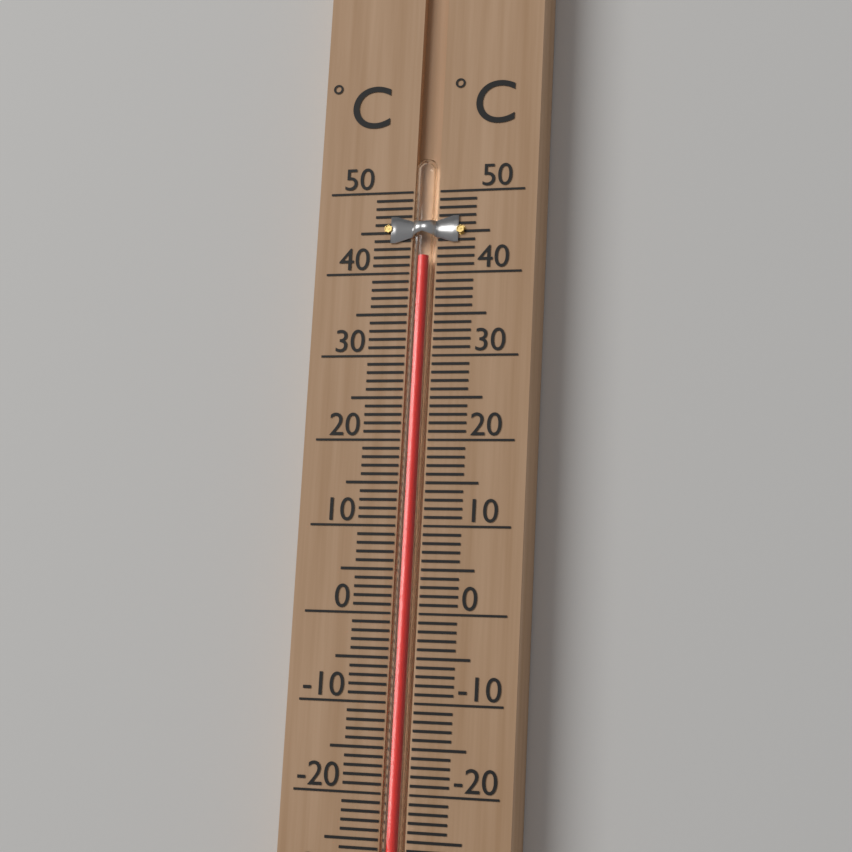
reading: 42 °C
